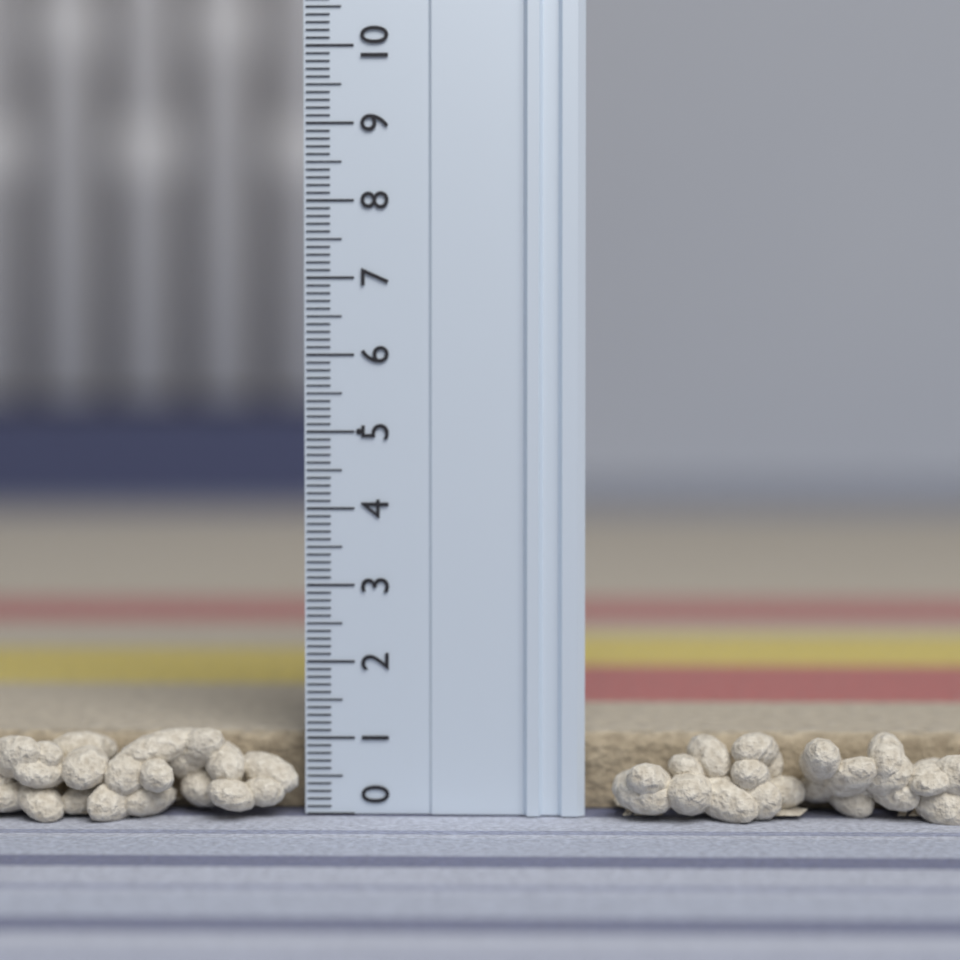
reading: 1.0 (no unit)
